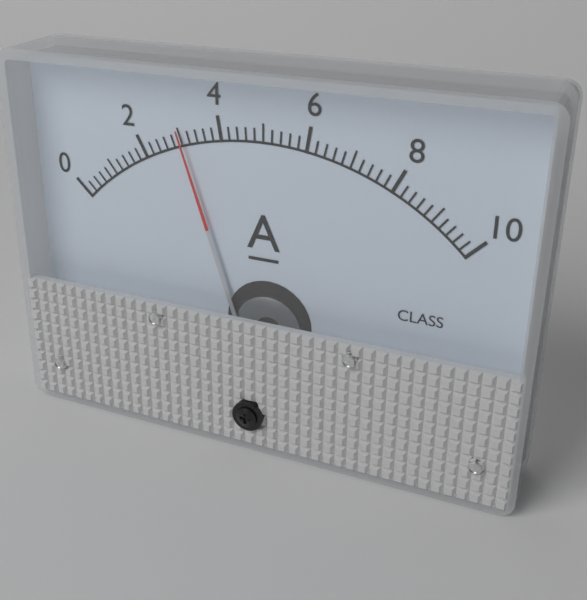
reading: 3.0 A
